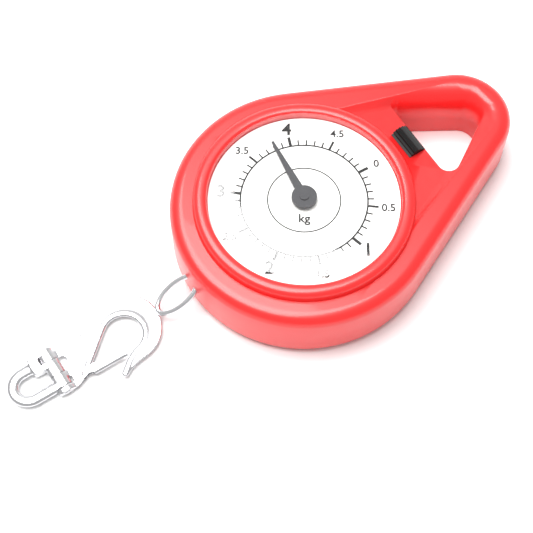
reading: 3.8 kg
